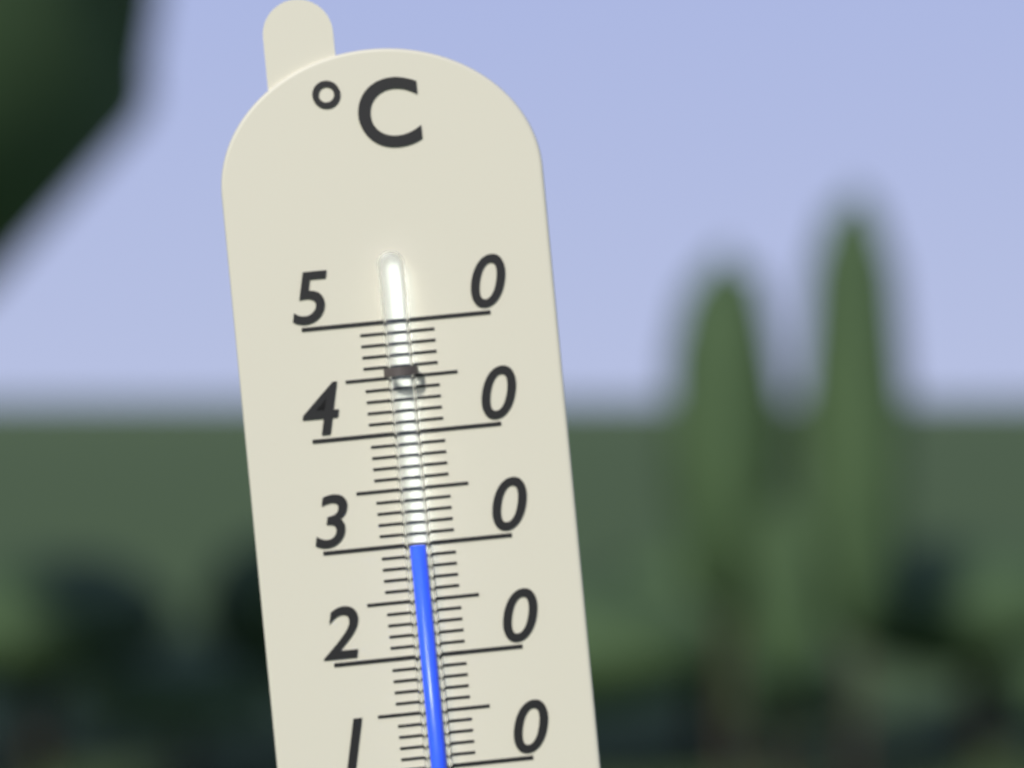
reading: 30 °C
